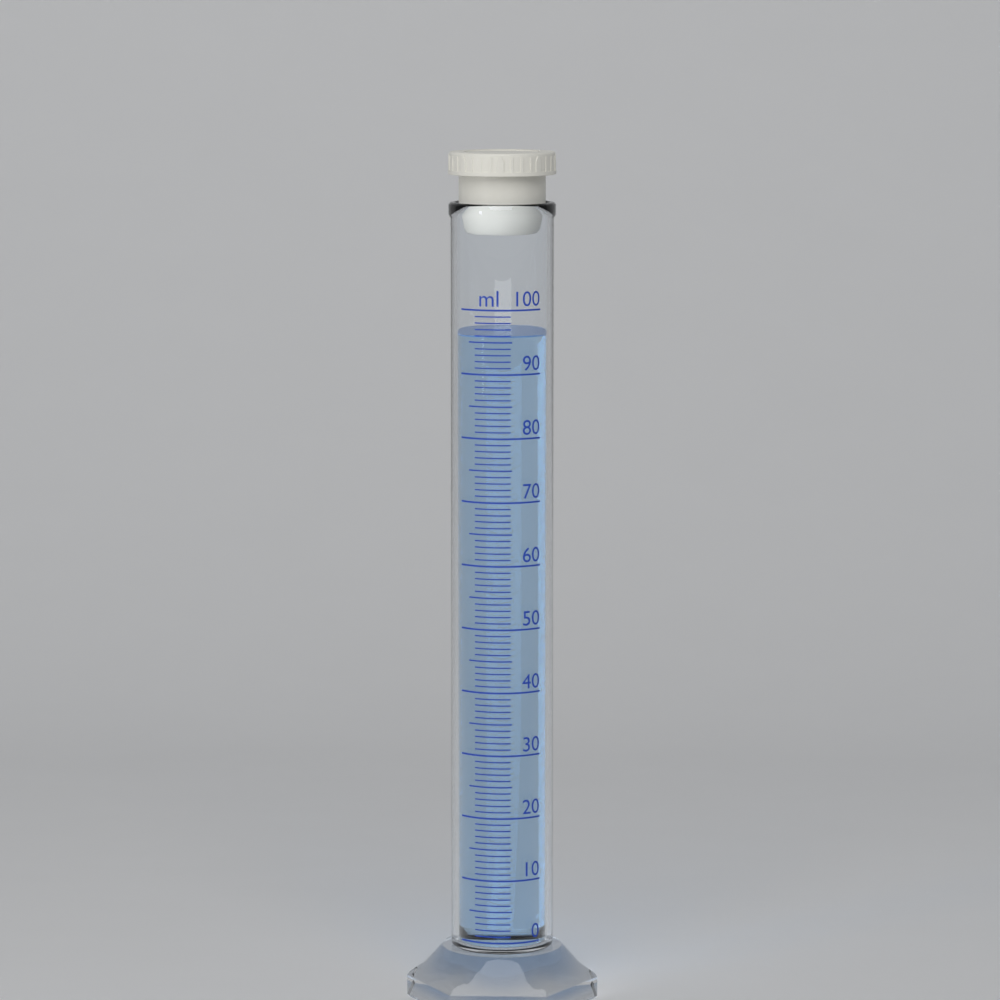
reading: 96 ml
